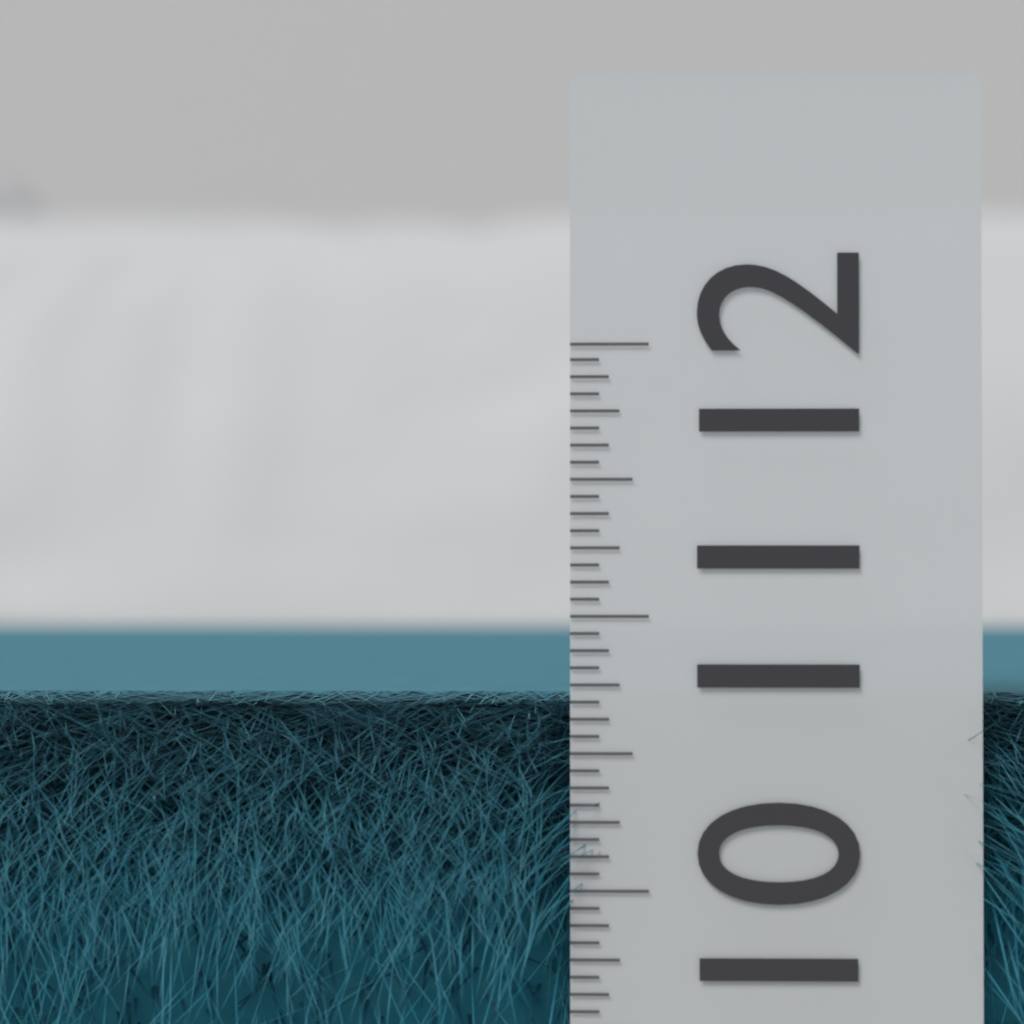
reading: 10.6875 (no unit)
